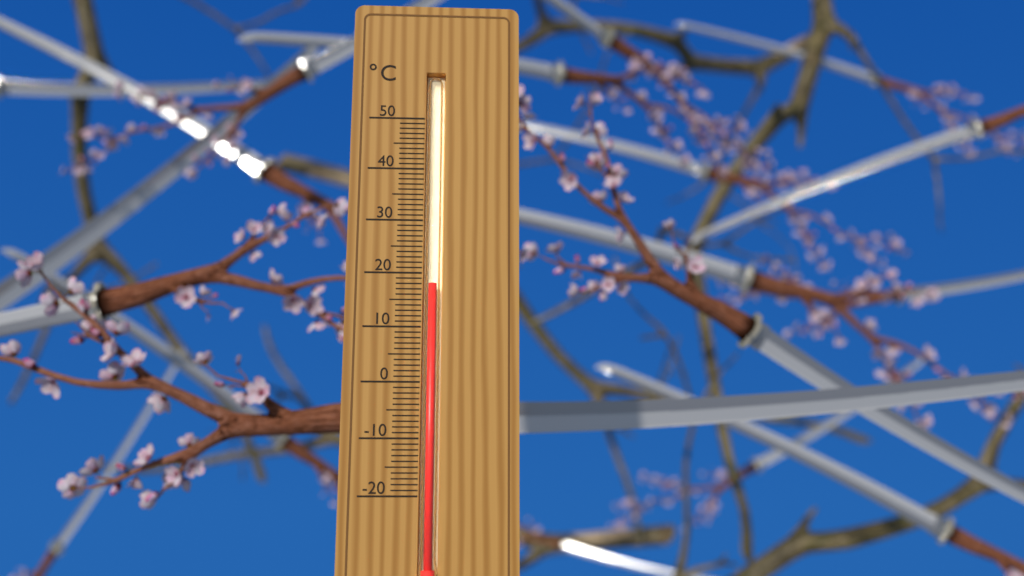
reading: 18 °C
